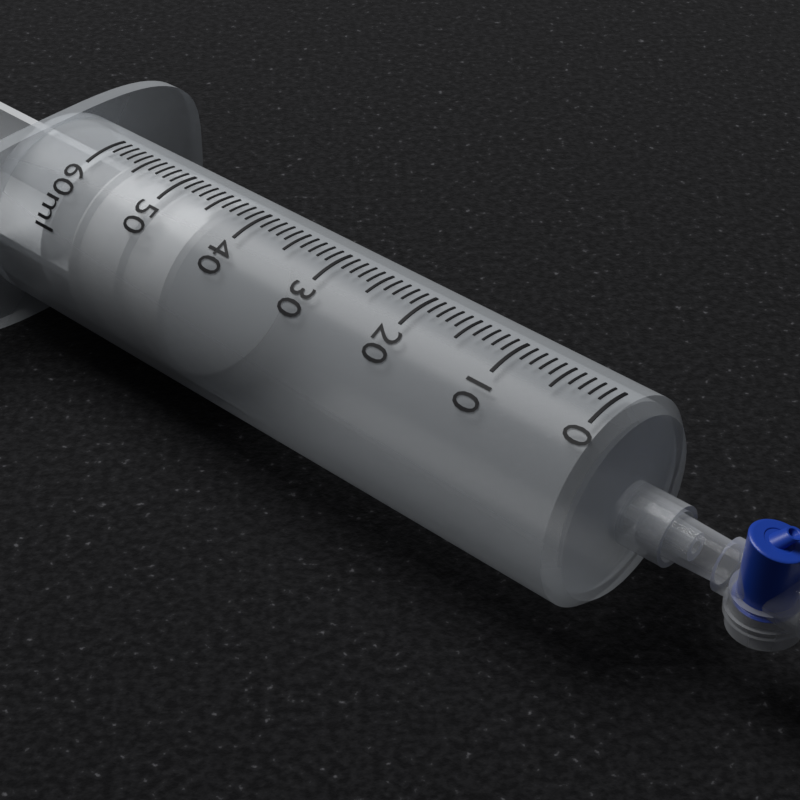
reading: 44 ml
